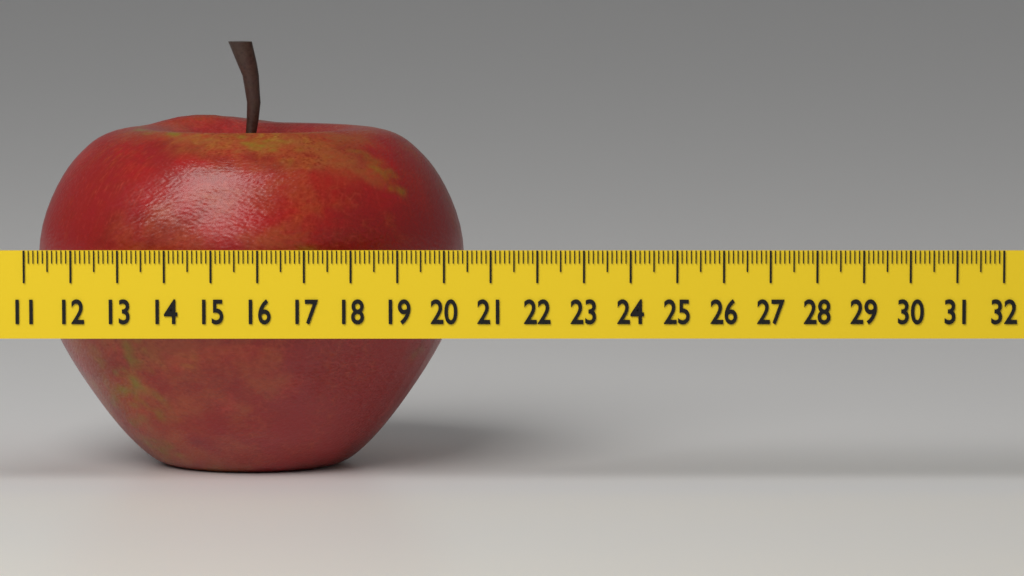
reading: 20.4 (no unit)
